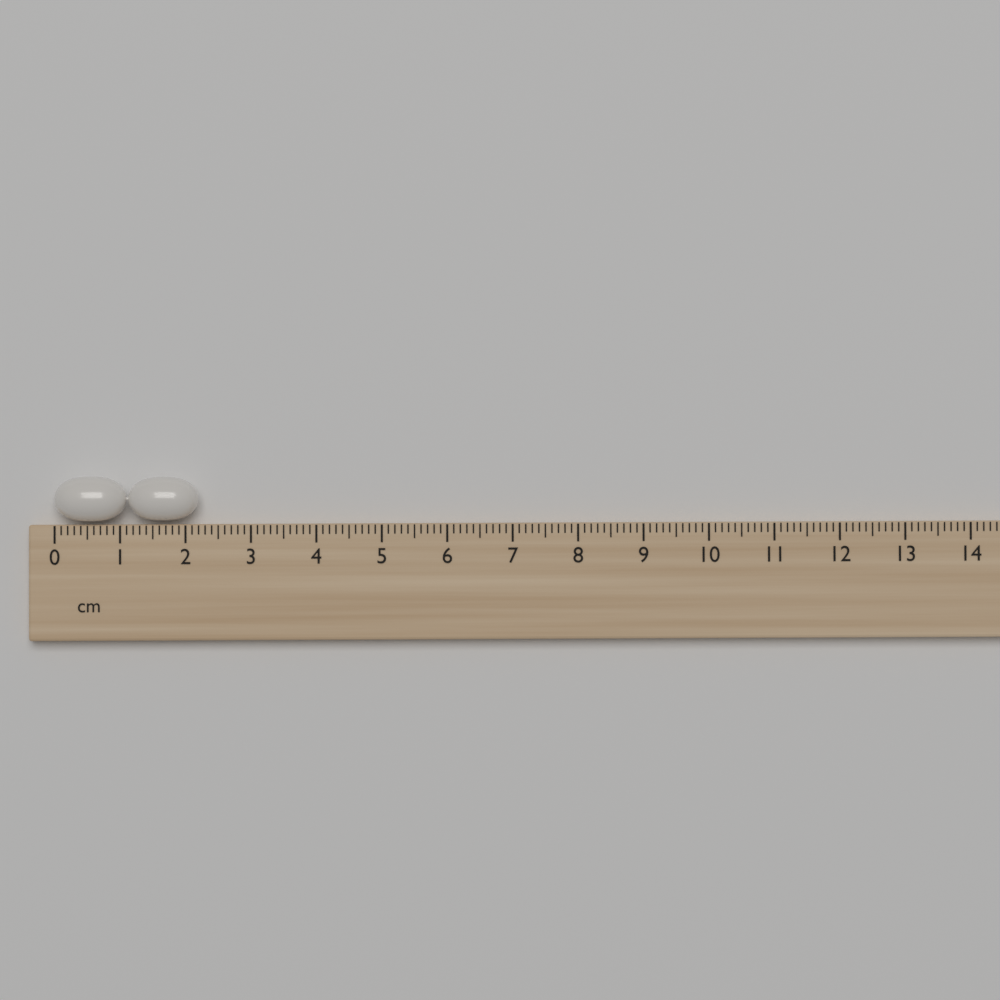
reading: 2.2 cm
